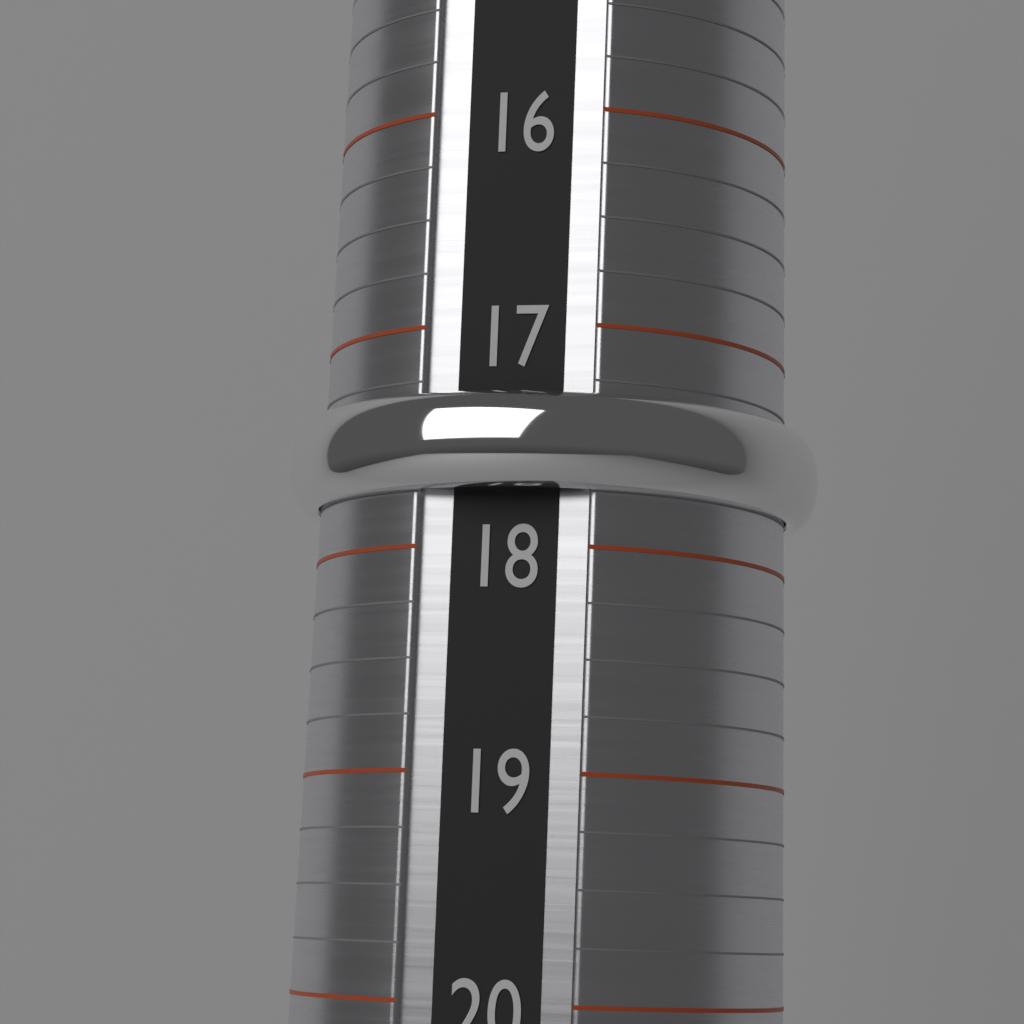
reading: 17.75 (no unit)
